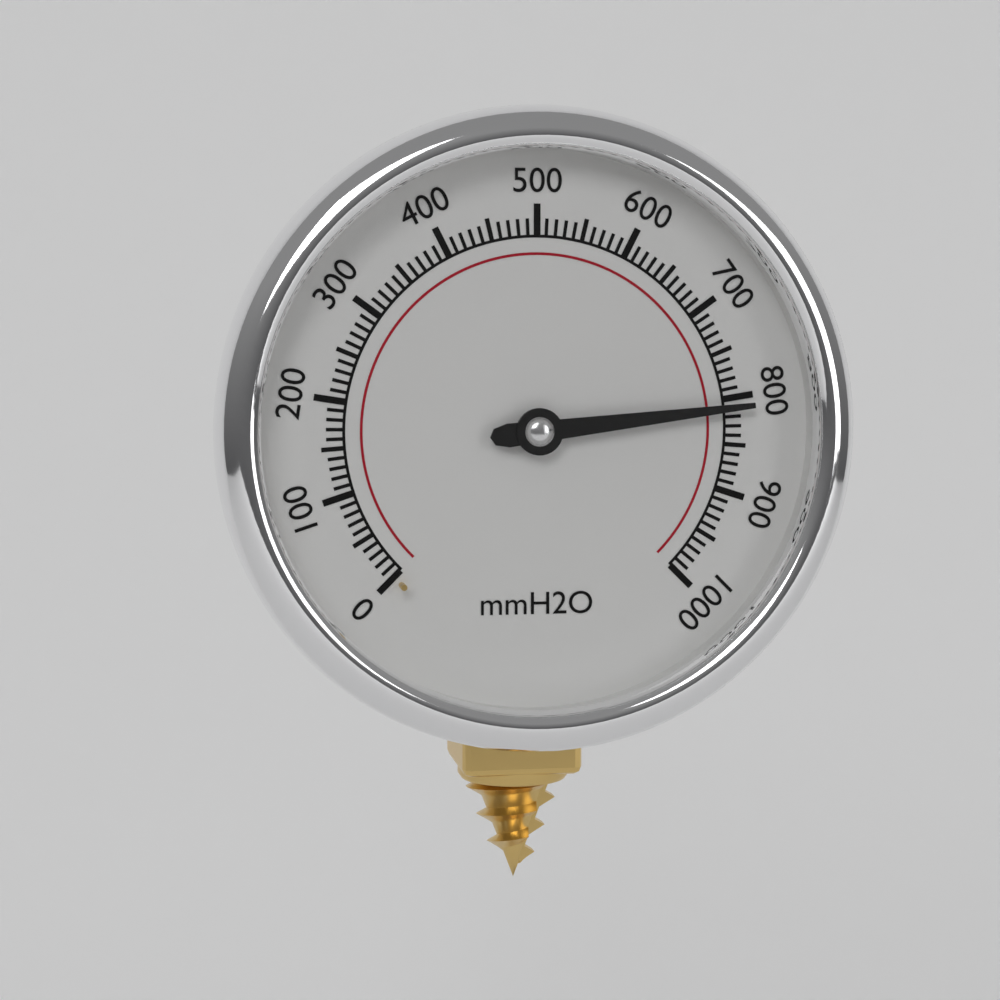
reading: 810 mmH2O
